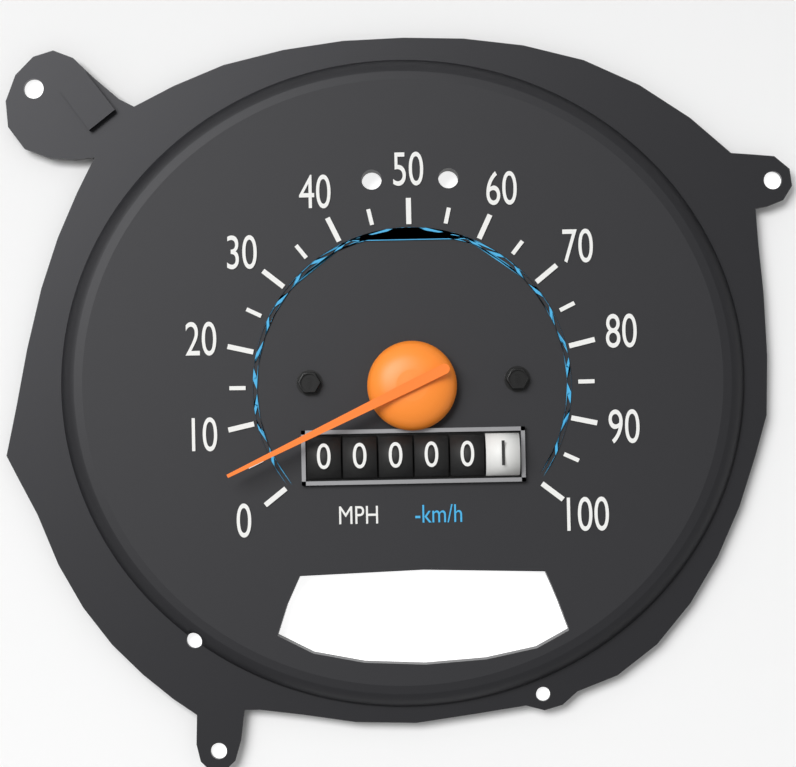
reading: 5 MPH
